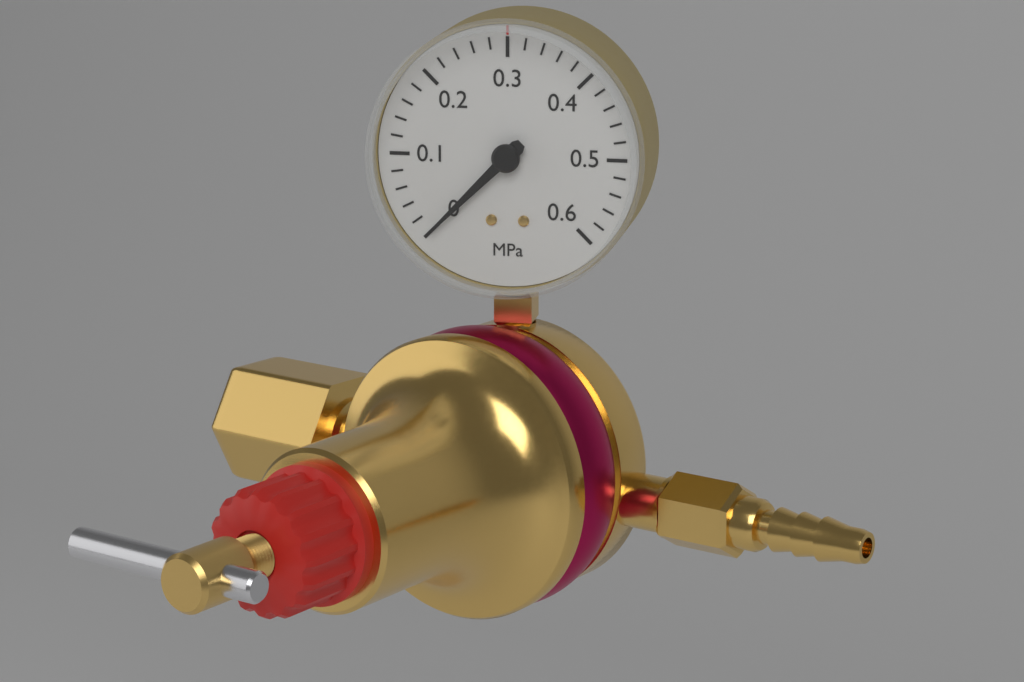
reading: 0.00 MPa
